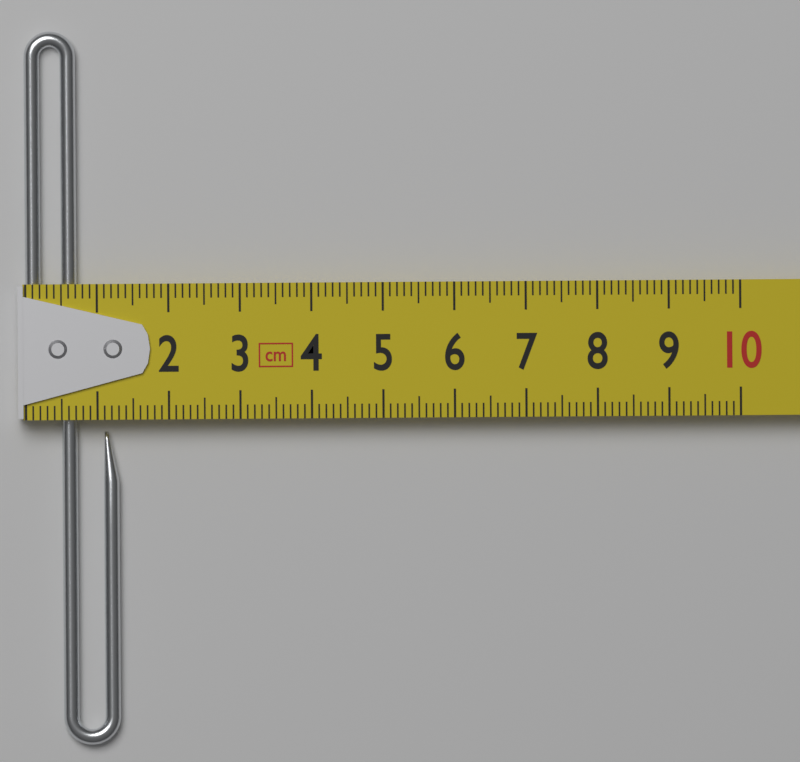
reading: 1.3 cm
